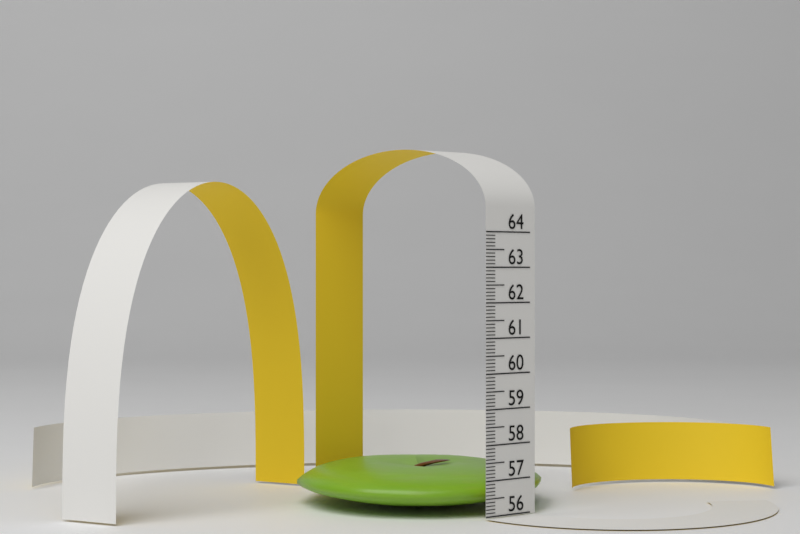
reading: 57.2 (no unit)
